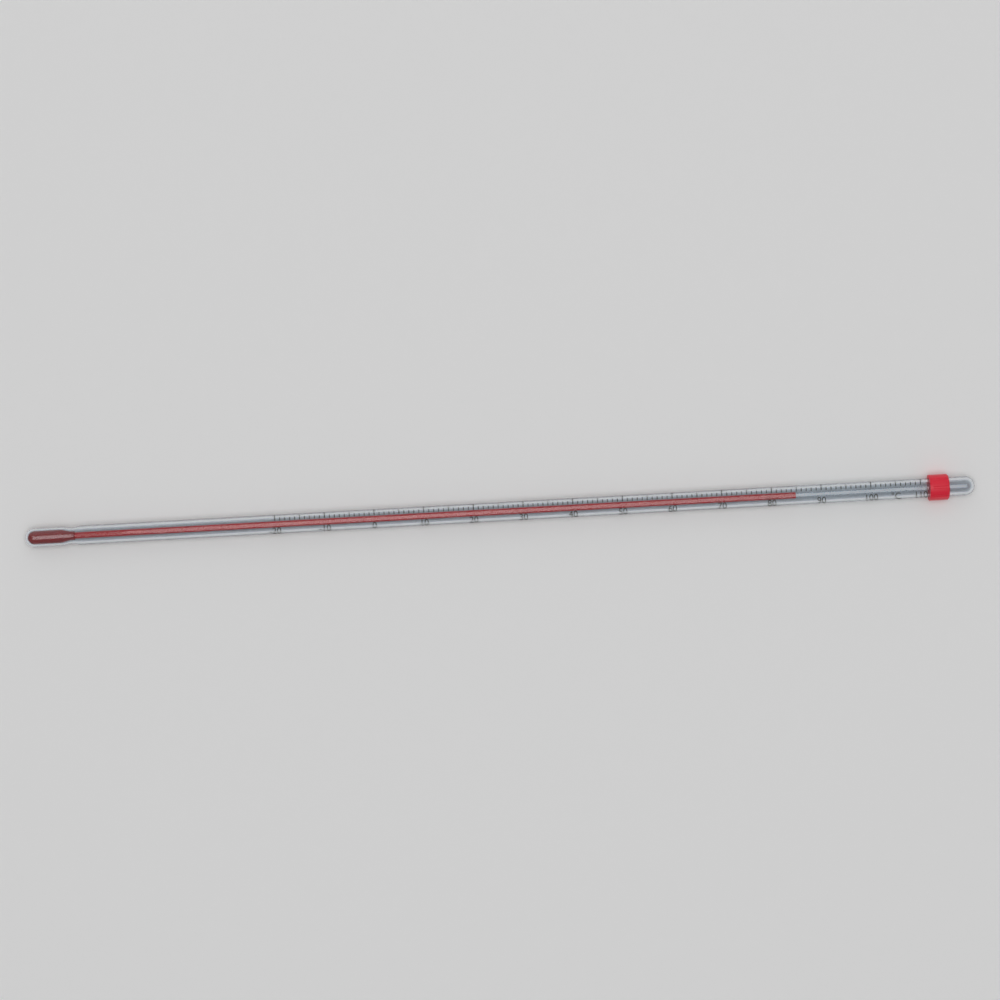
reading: 85 °C
